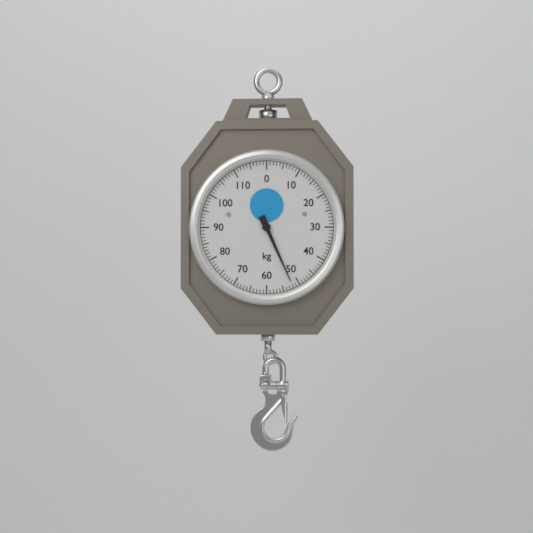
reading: 52 kg
